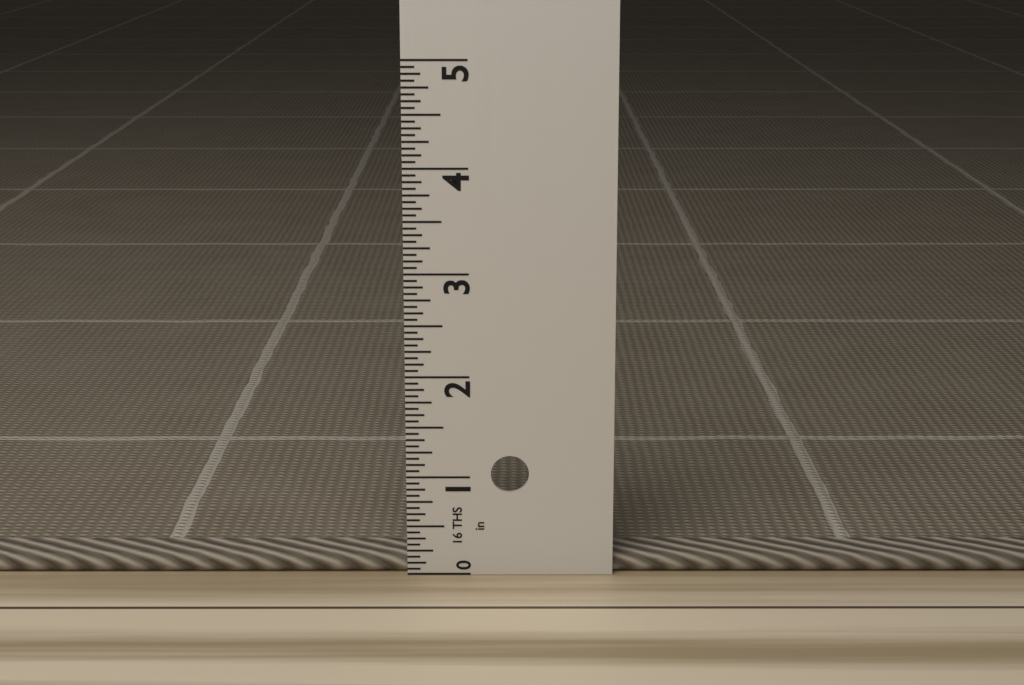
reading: 0.1875 in
